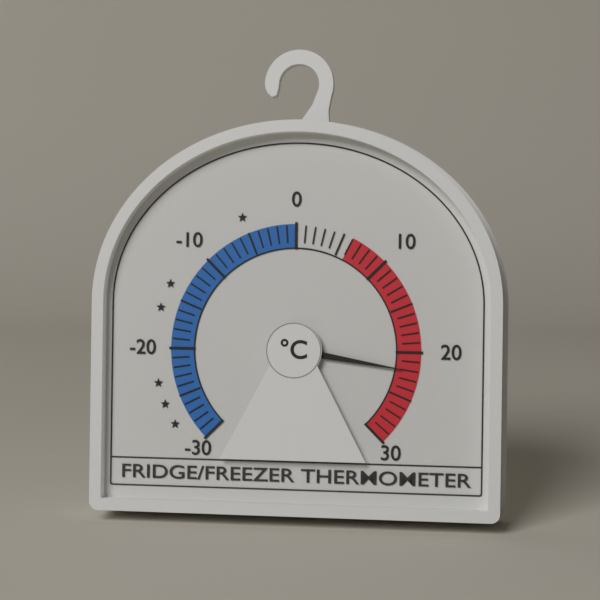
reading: 22 °C
